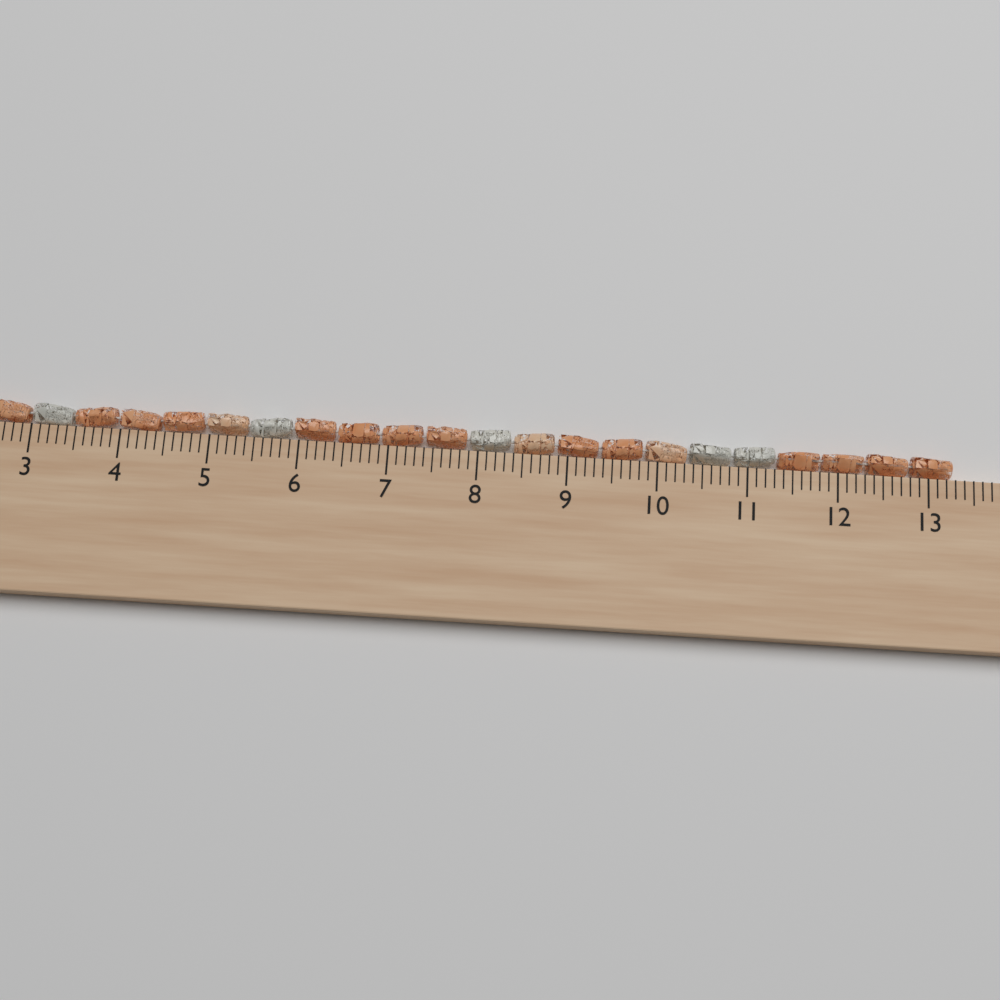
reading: 13.3 cm
